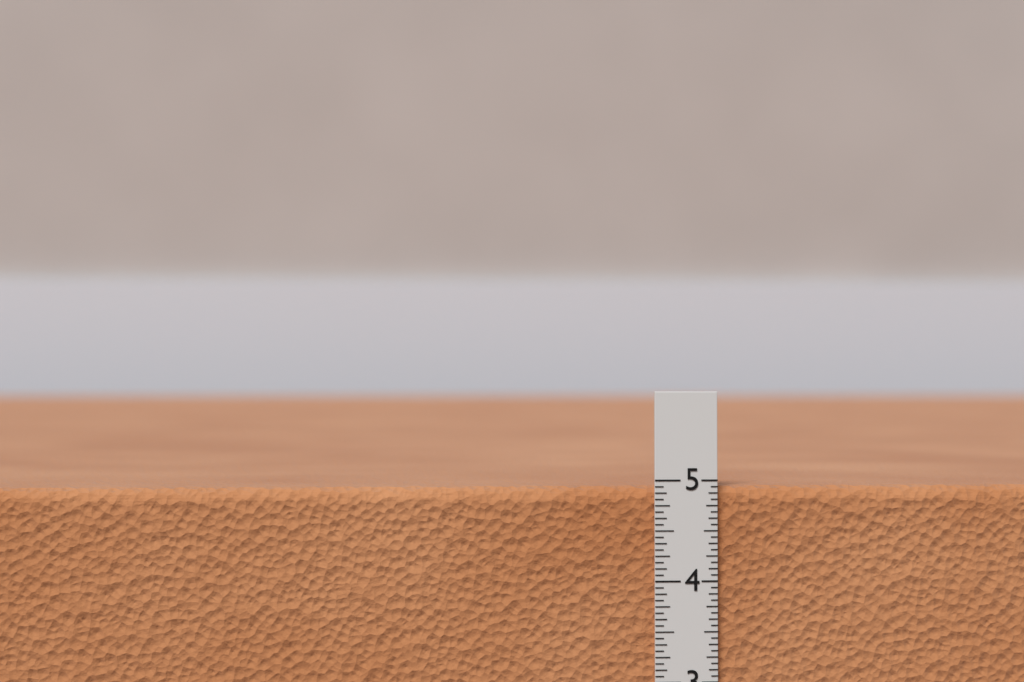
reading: 4.9375 in
